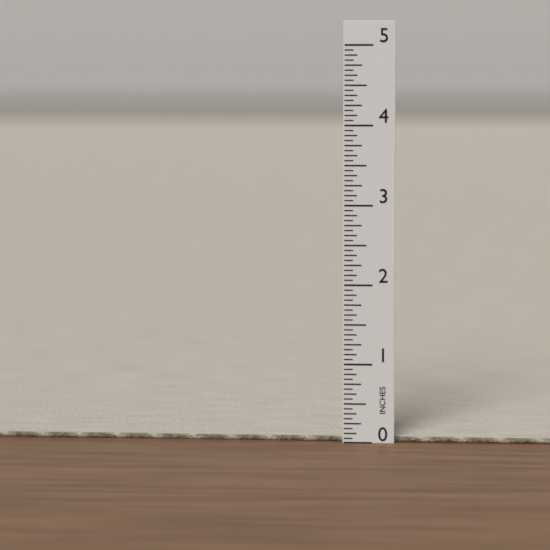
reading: 0.0625 in
